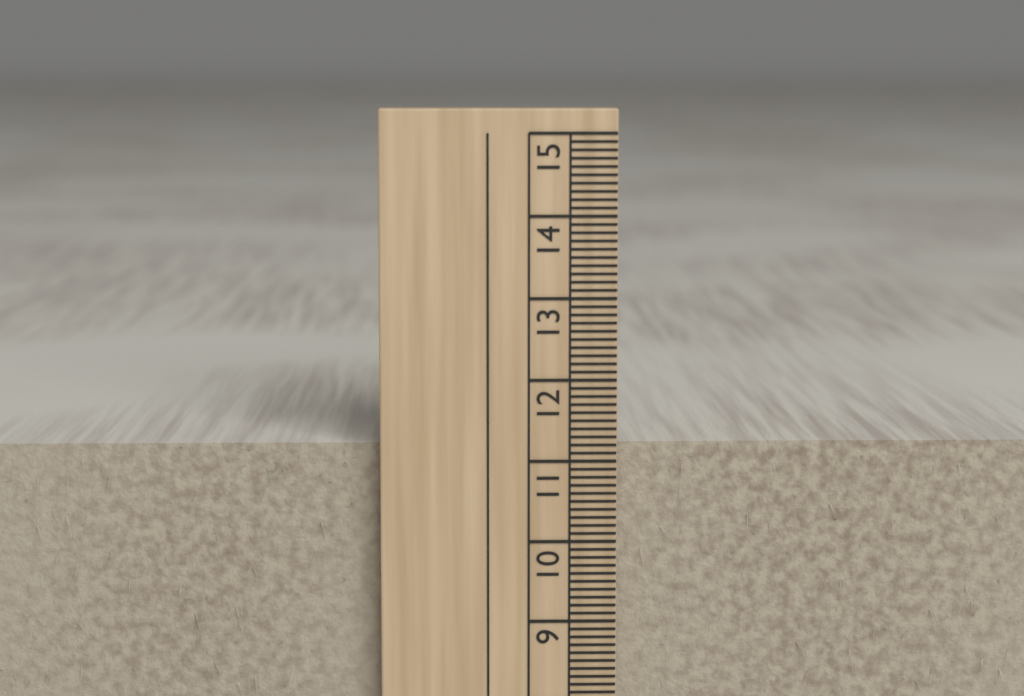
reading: 11.2 cm
